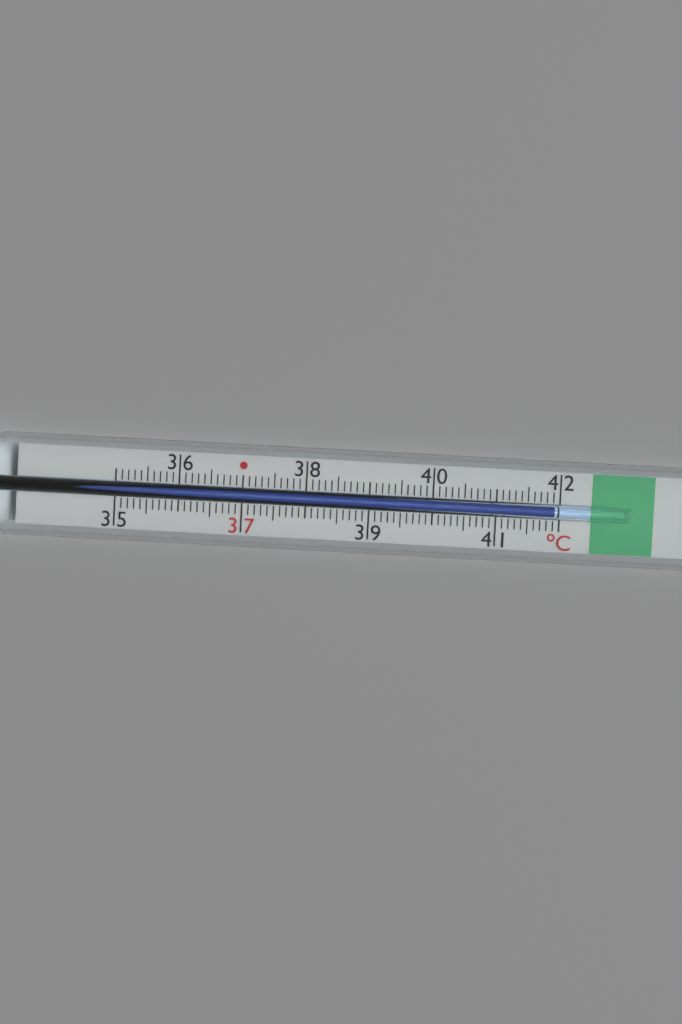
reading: 41.9 °C
